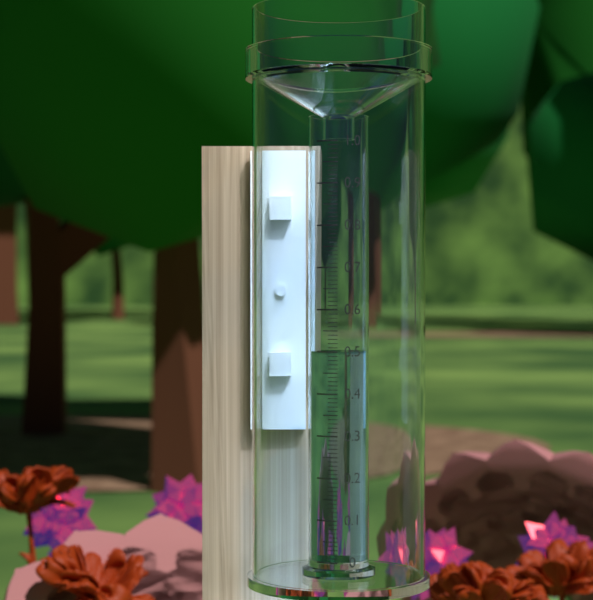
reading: 0.50 (no unit)
